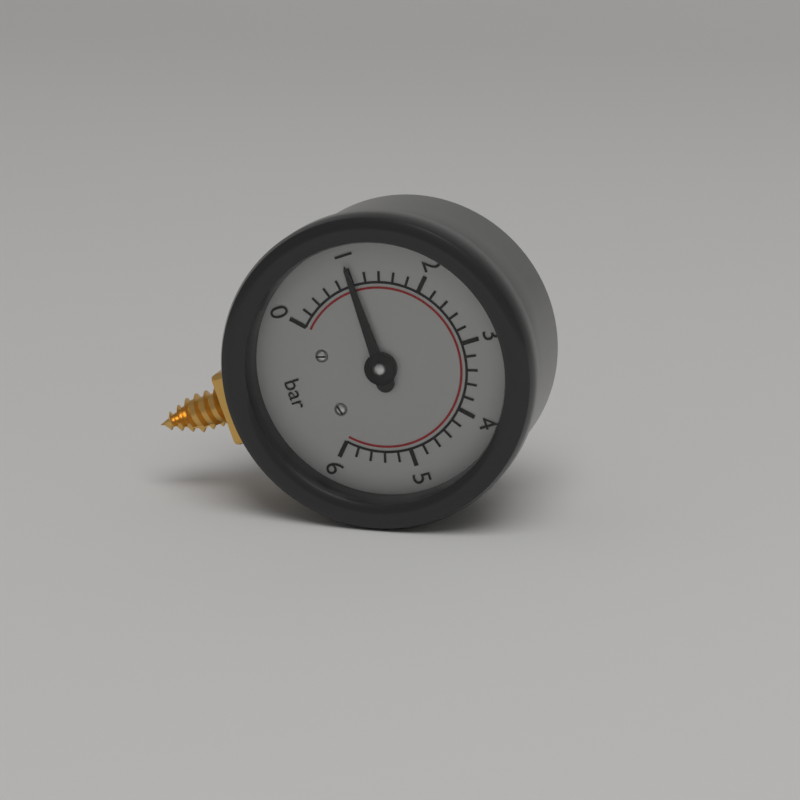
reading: 1.0 bar
